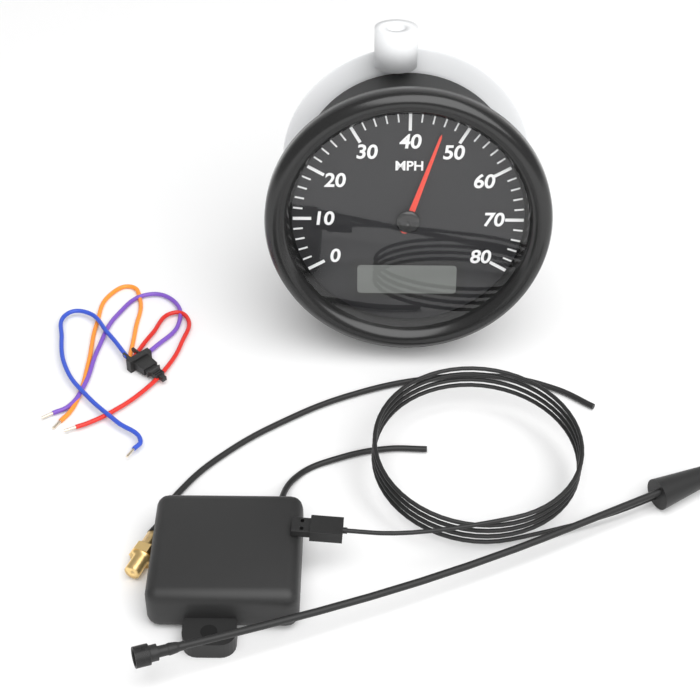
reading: 46 MPH
